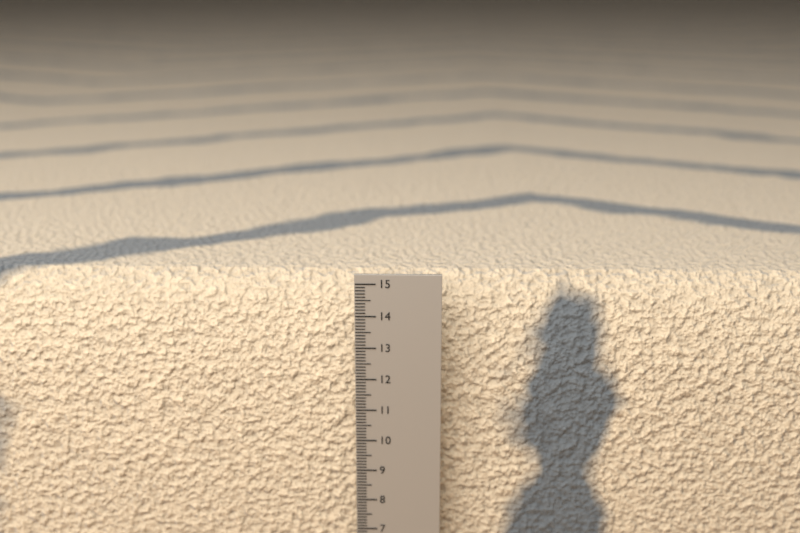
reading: 14.9 cm
